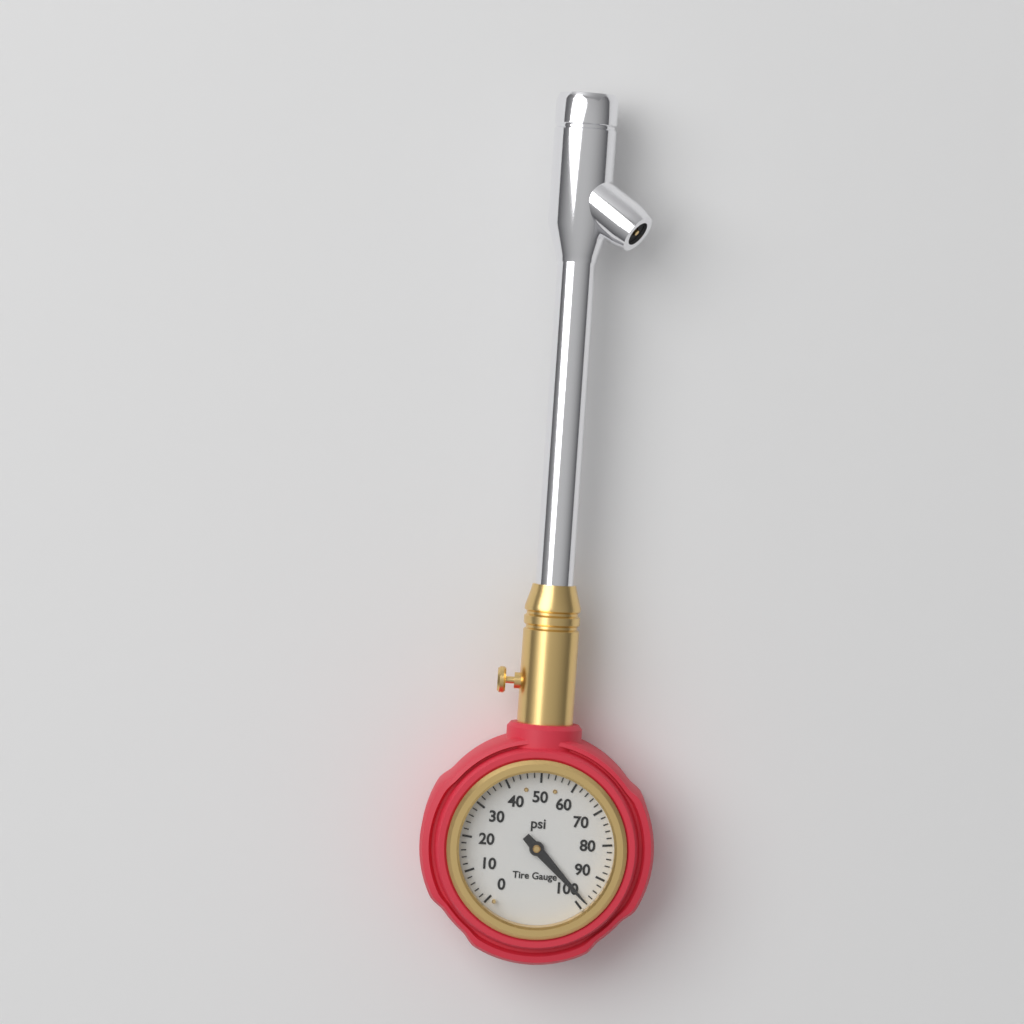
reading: 98 psi
